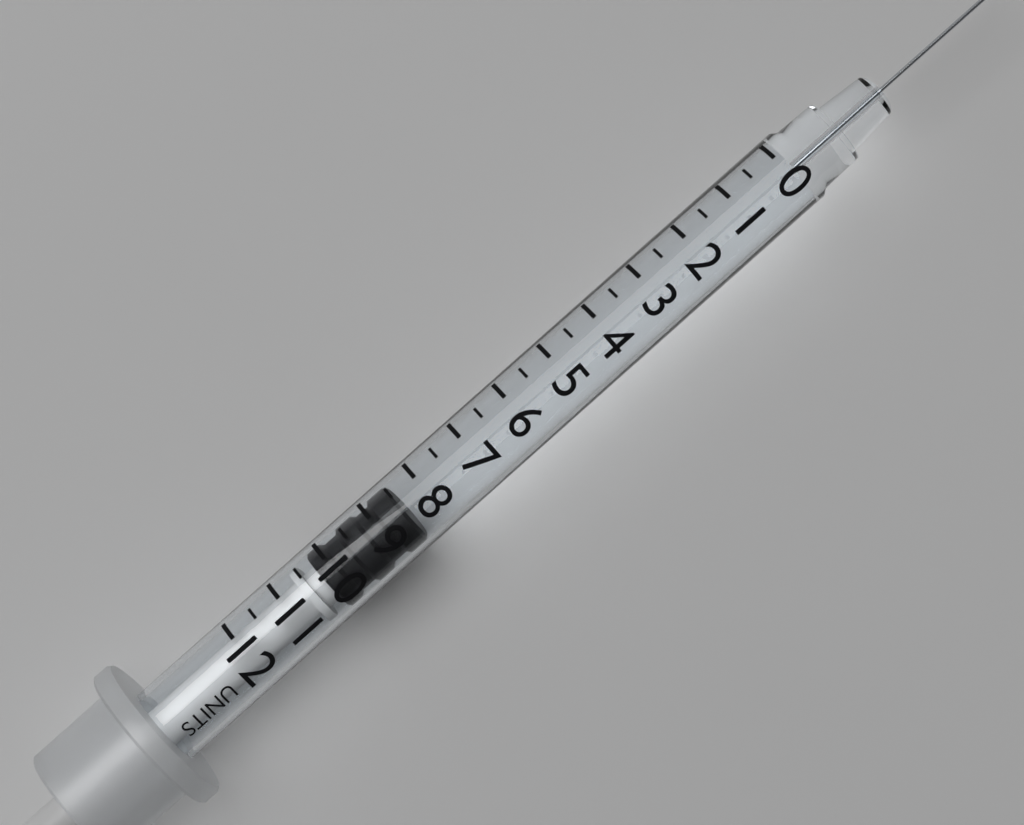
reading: 8.5 units
